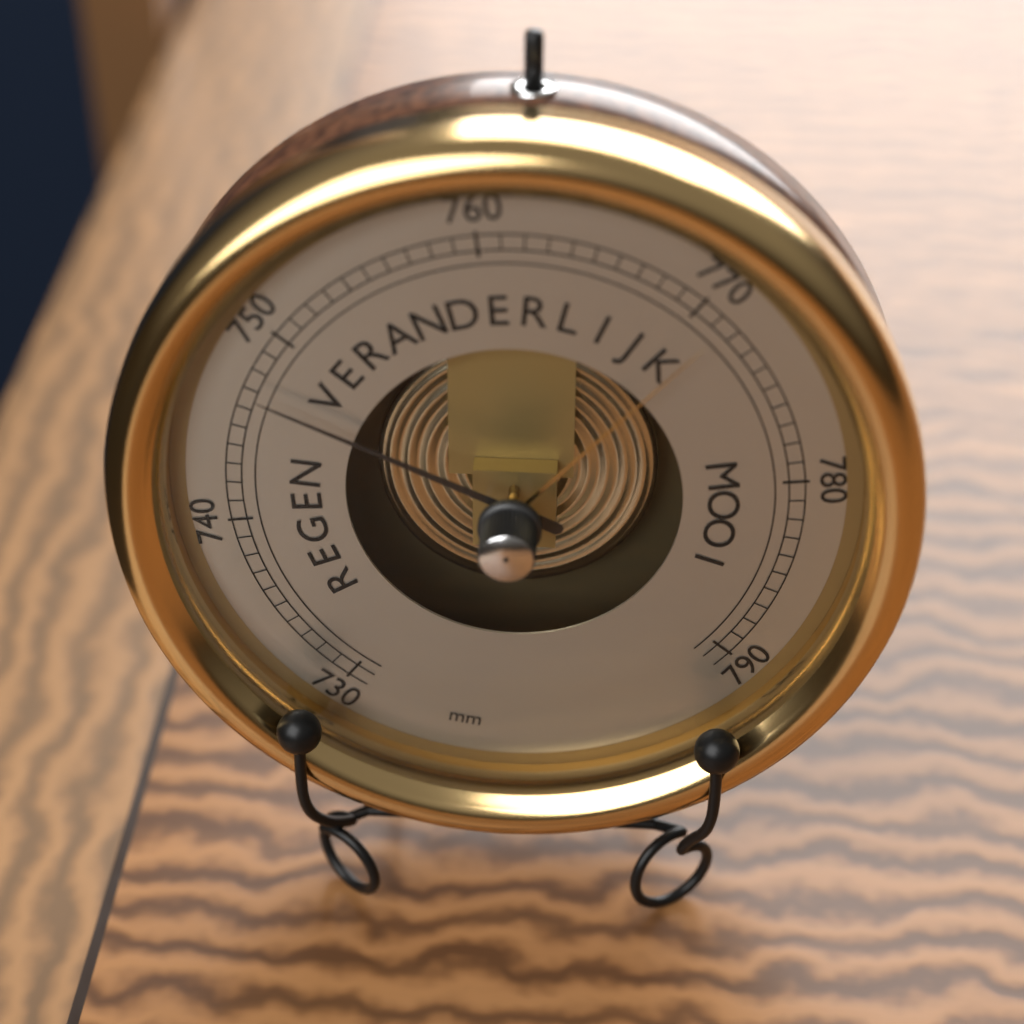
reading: 747 mm
